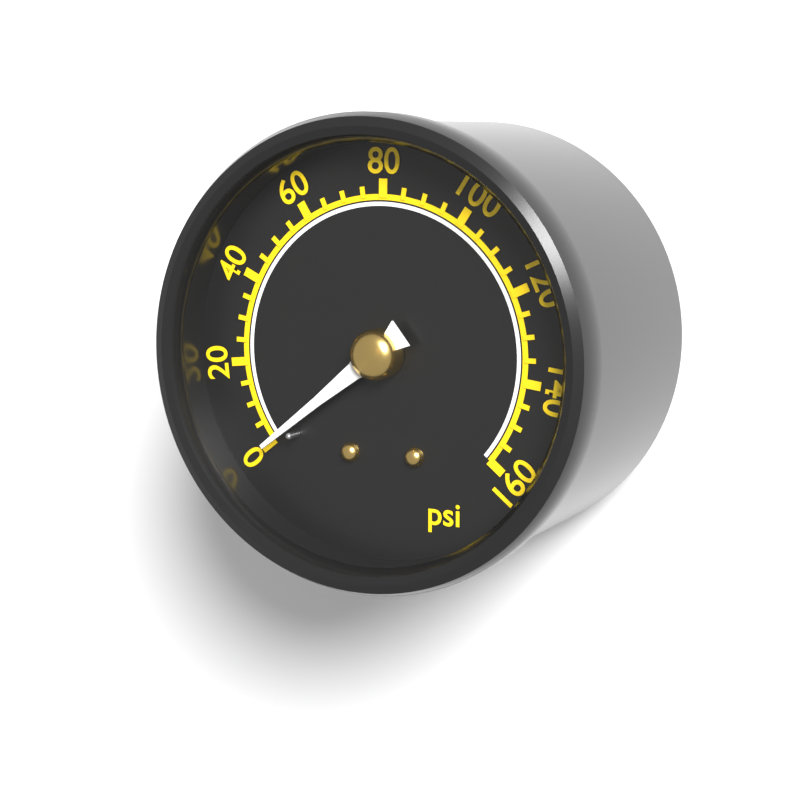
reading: 0 psi
